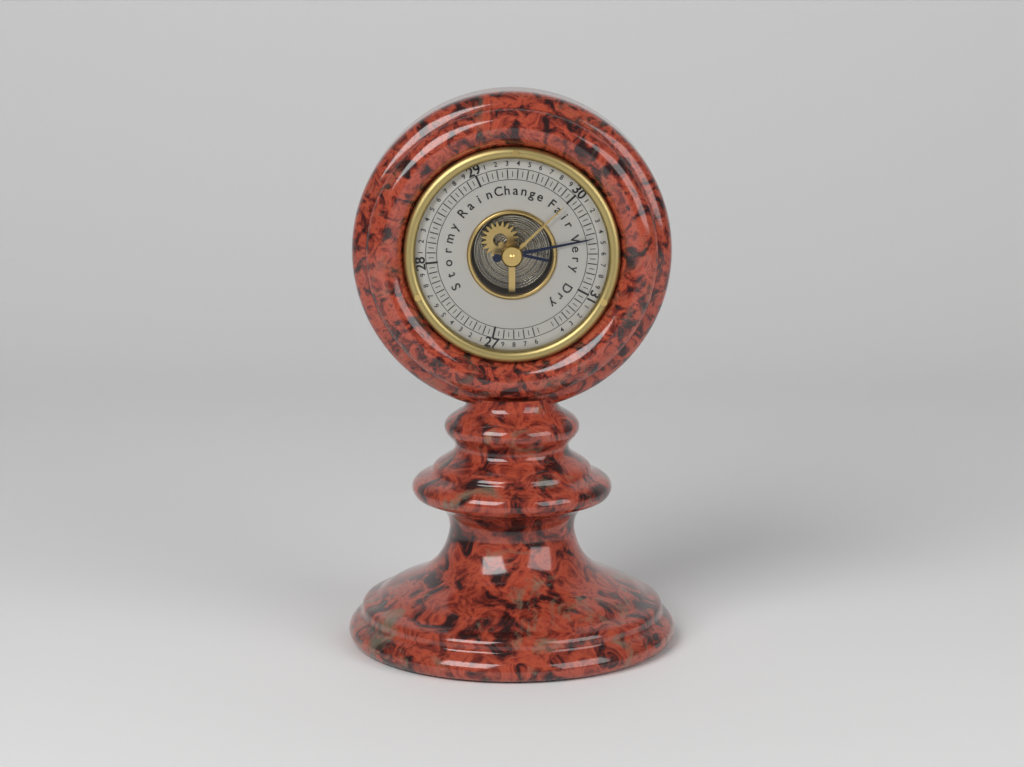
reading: 30.45 (no unit)
